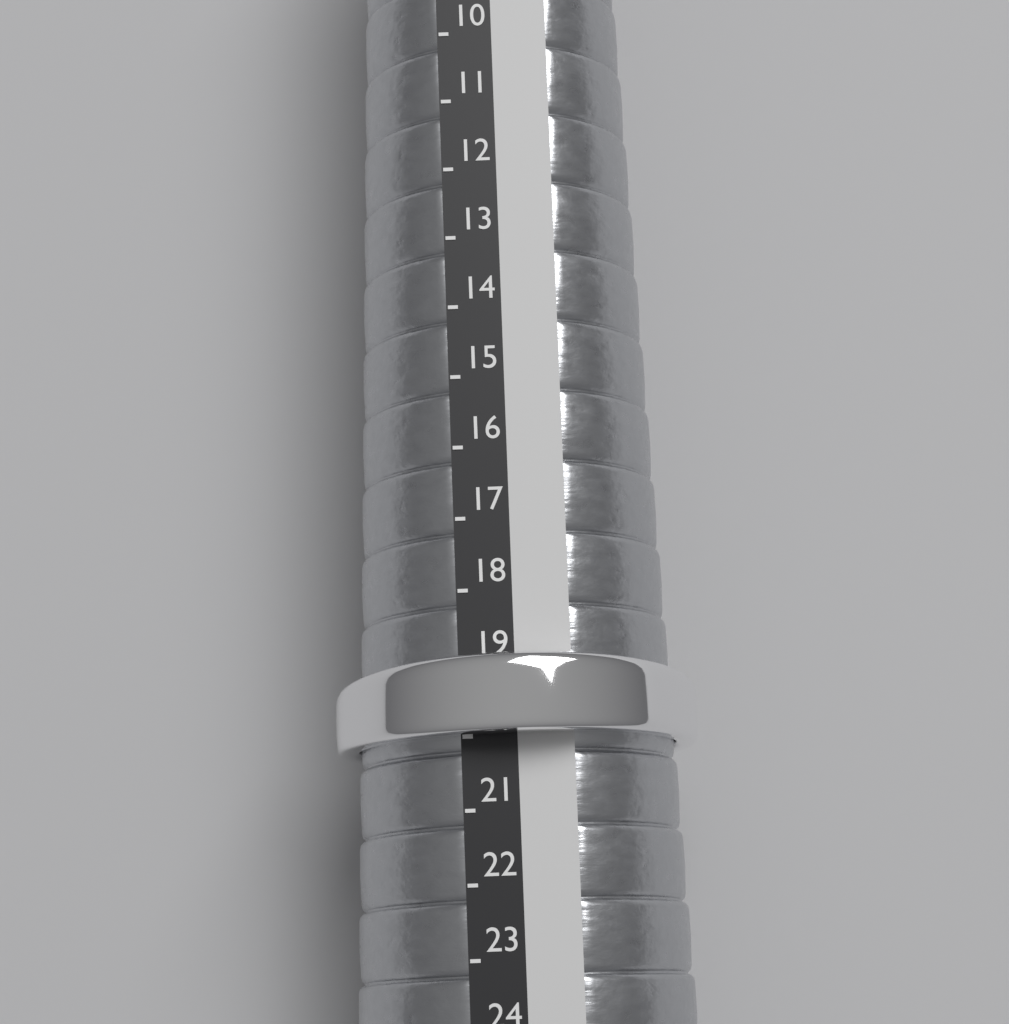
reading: 20 (no unit)
